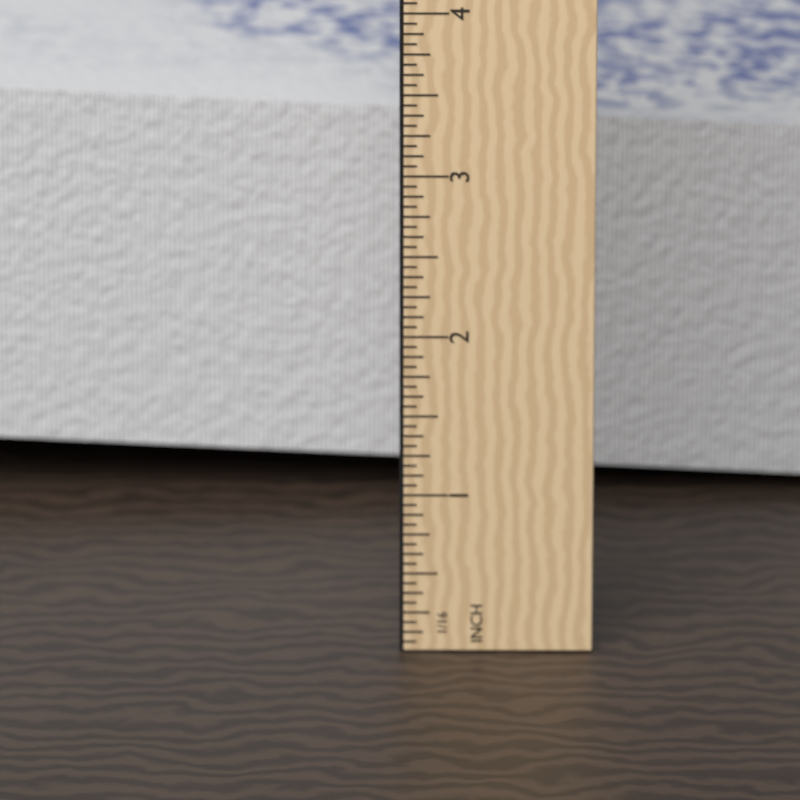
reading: 3.6250 in
